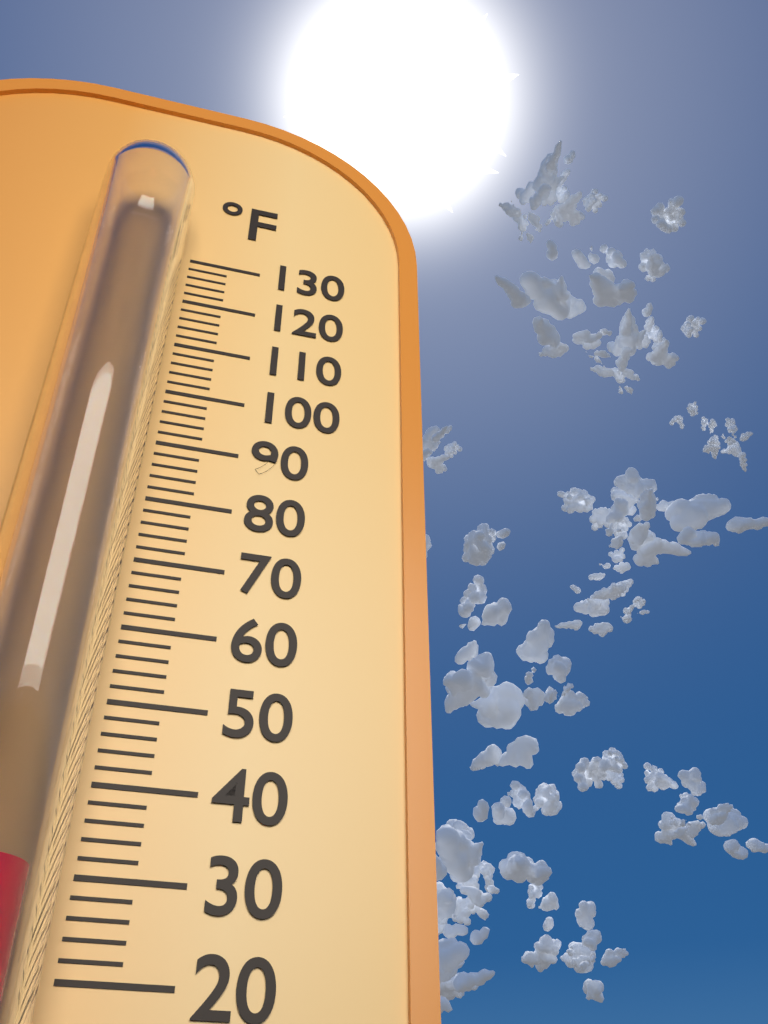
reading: 28 °F
